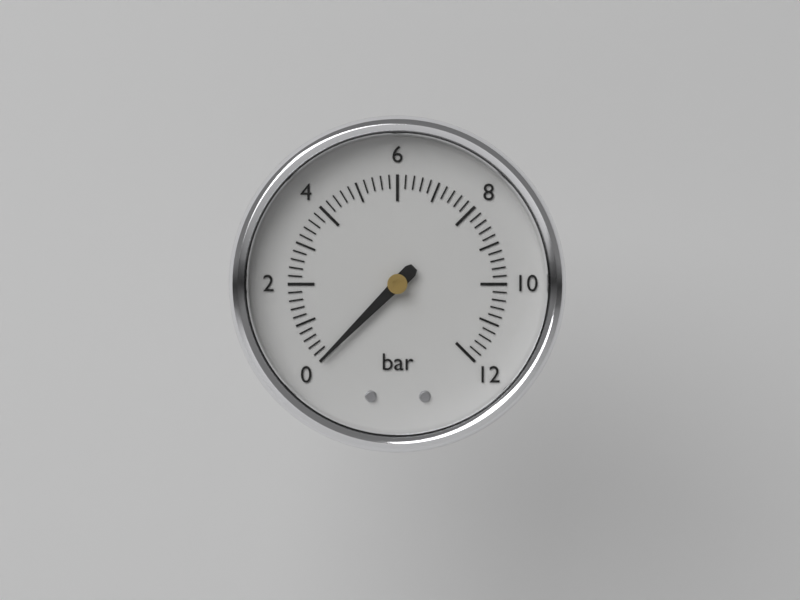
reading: 0.0 bar
